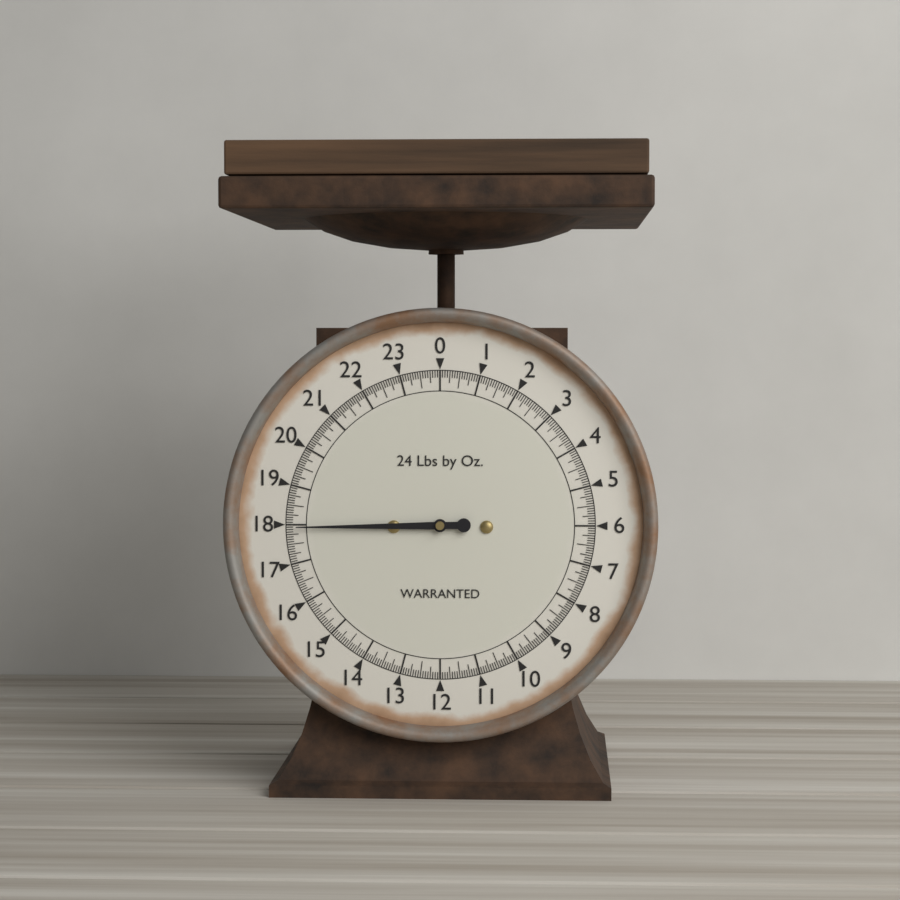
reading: 17.9375 lb
